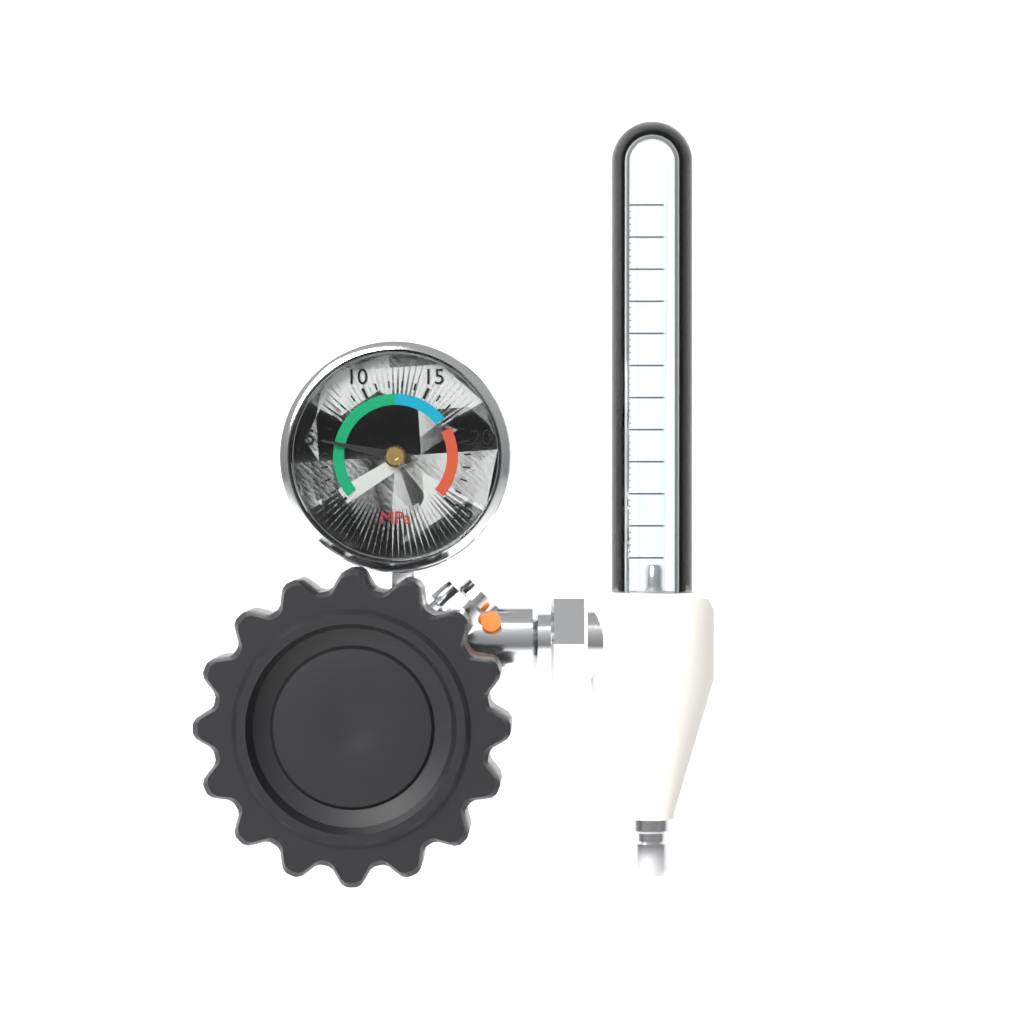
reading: 5 MPa
